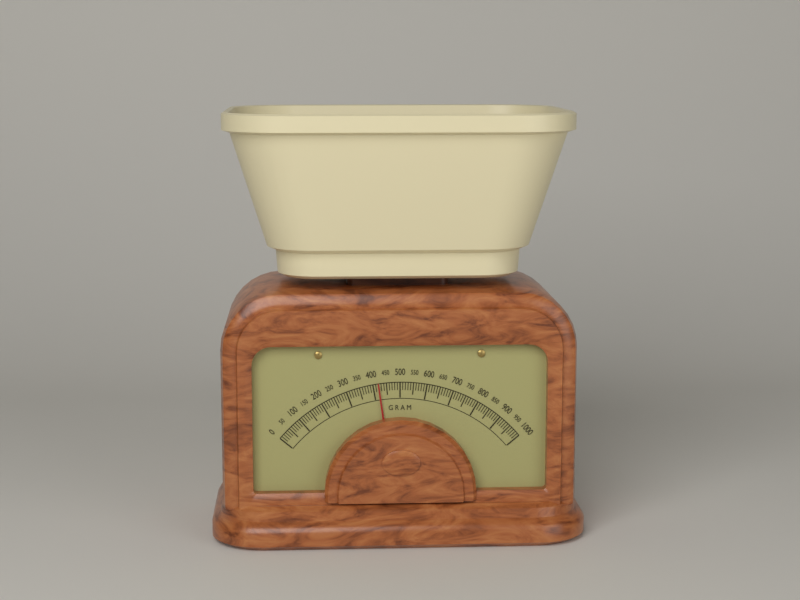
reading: 420 g
